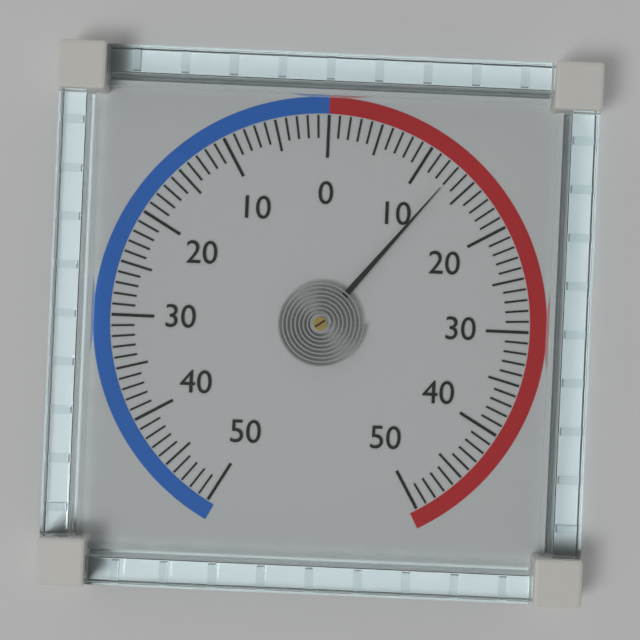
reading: 13 (no unit)
